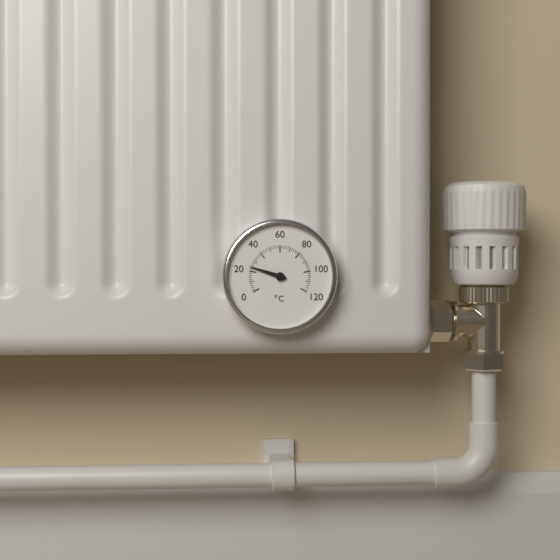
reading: 24 °C
